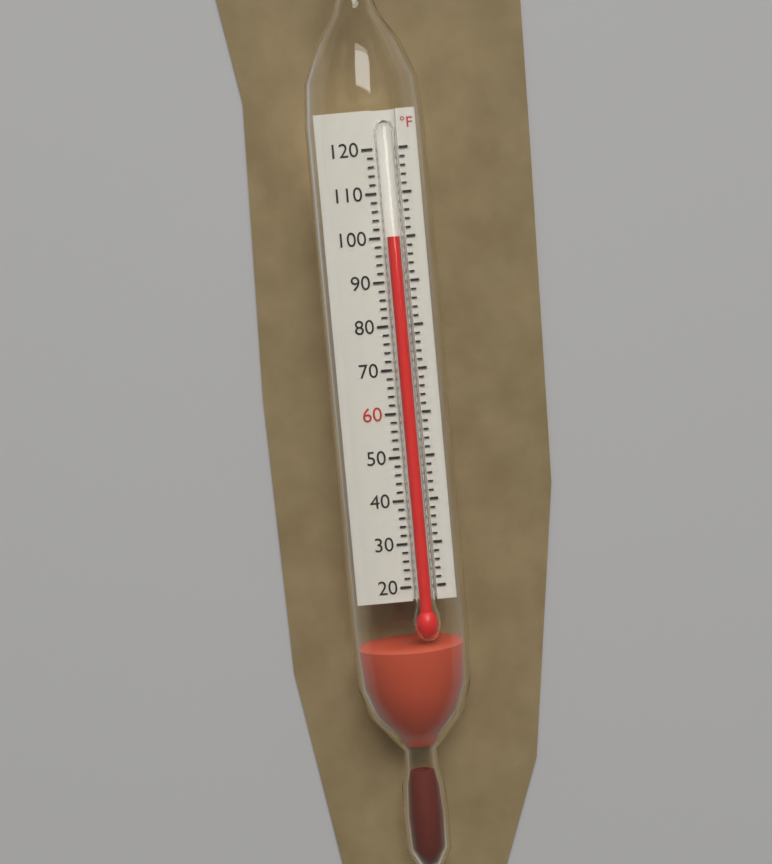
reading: 100 °F
